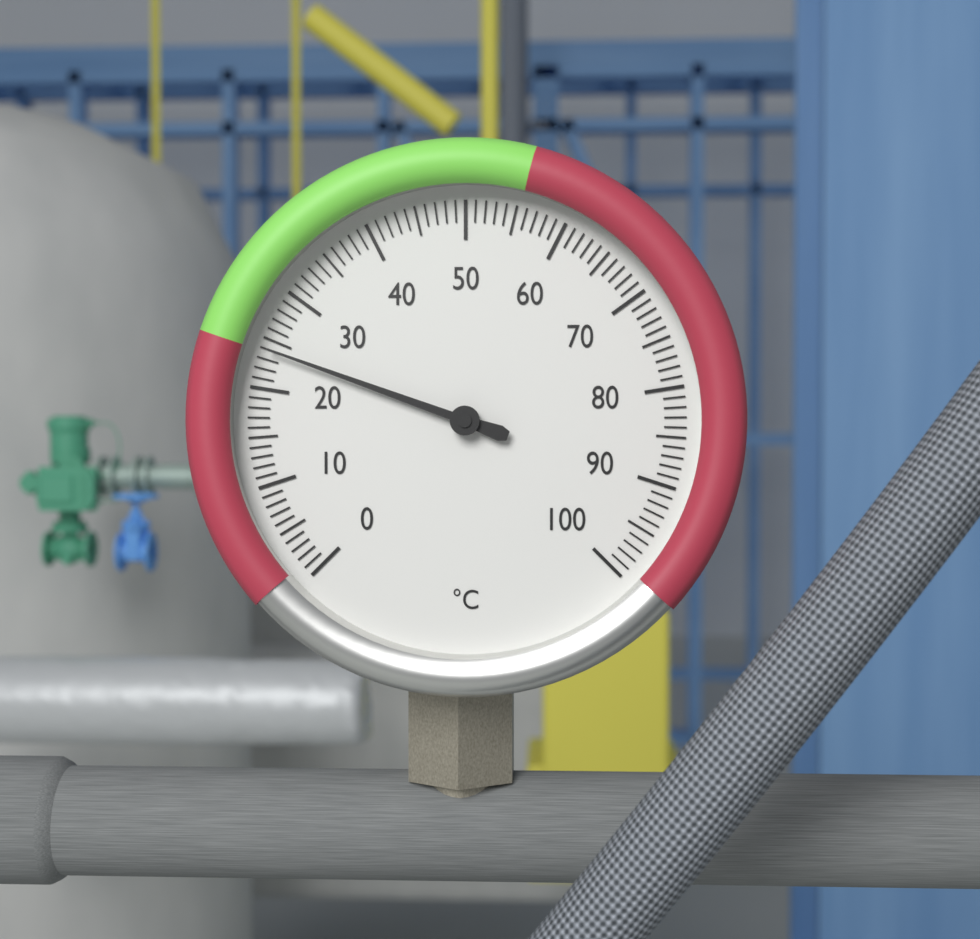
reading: 24 °C
